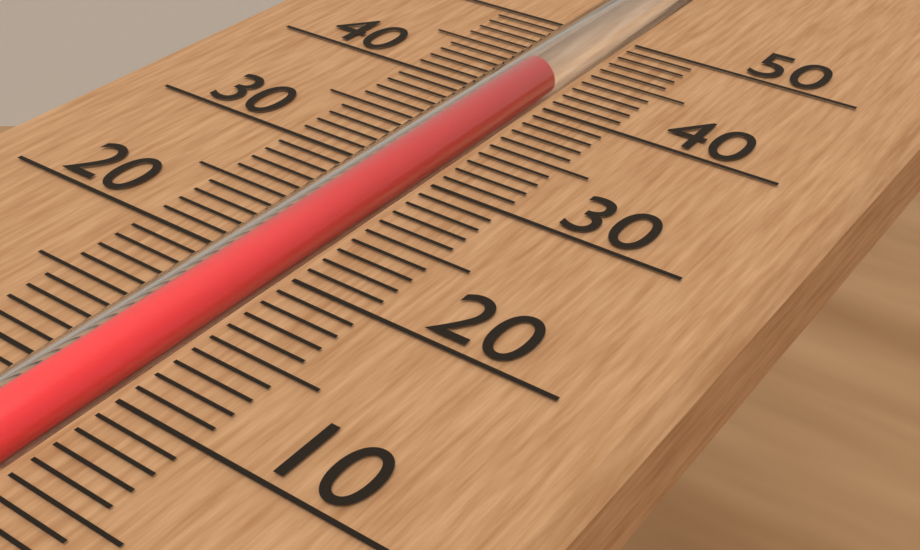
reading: 43 (no unit)
